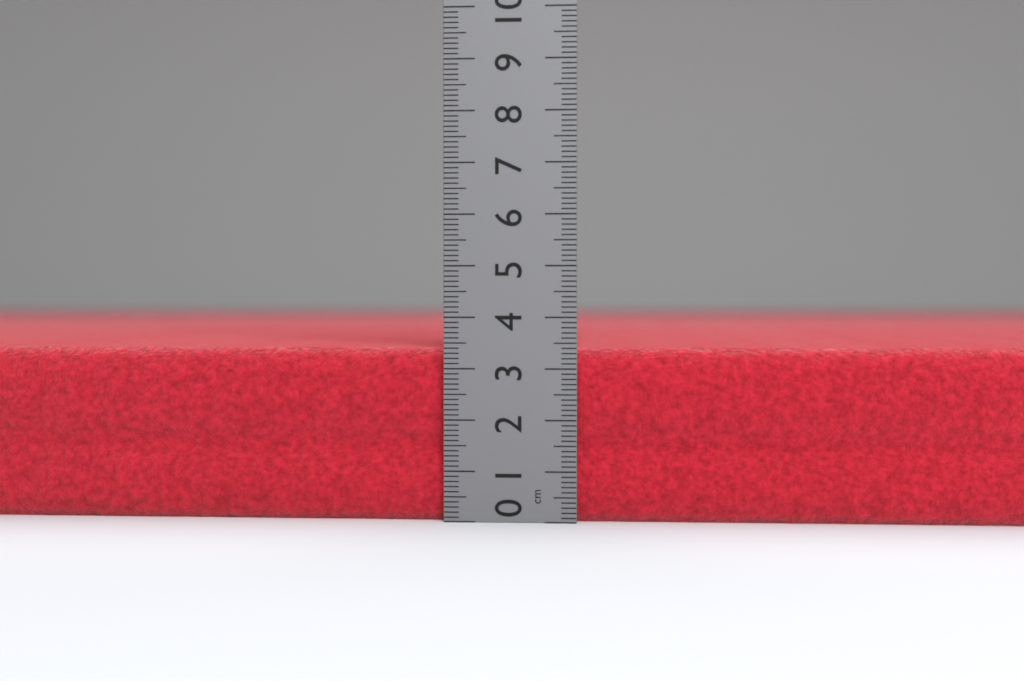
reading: 3.4 cm
